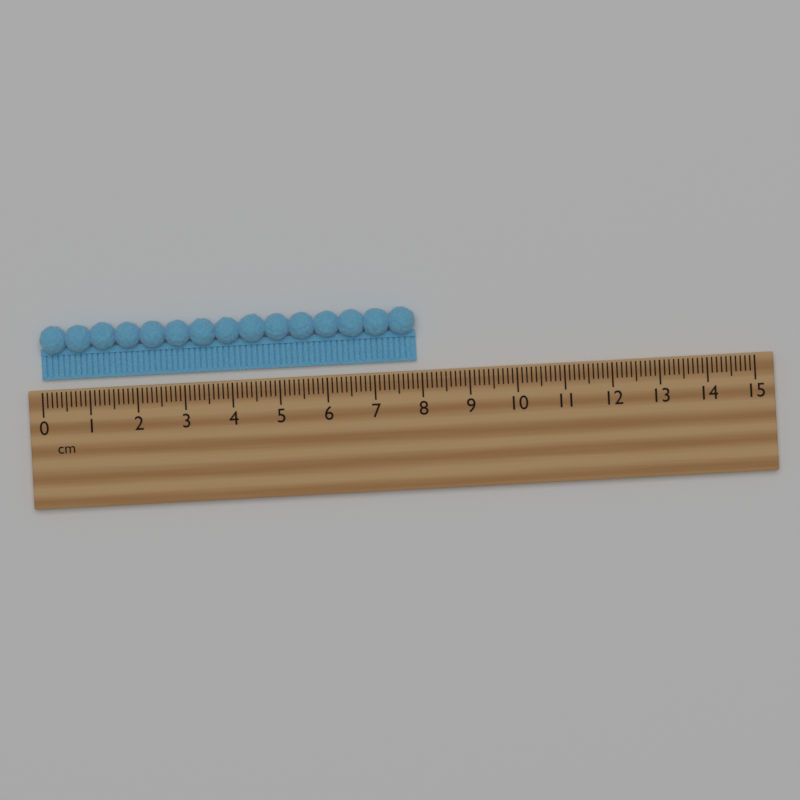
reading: 7.9 cm
